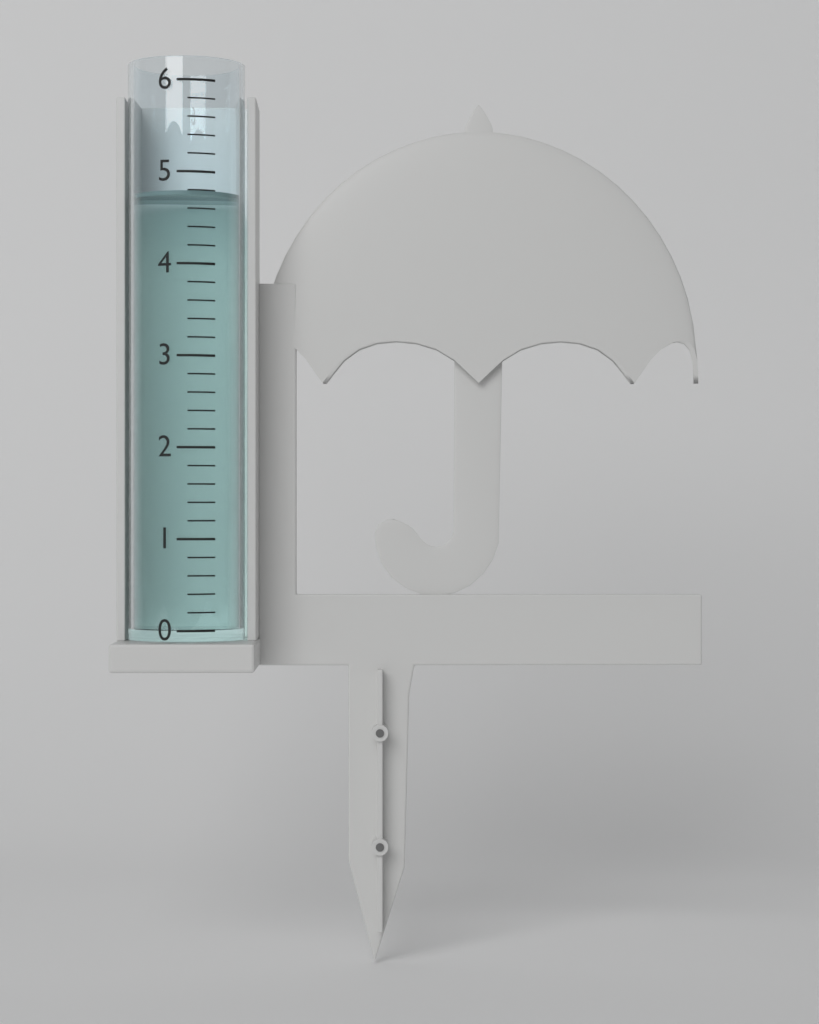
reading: 4.8 (no unit)
